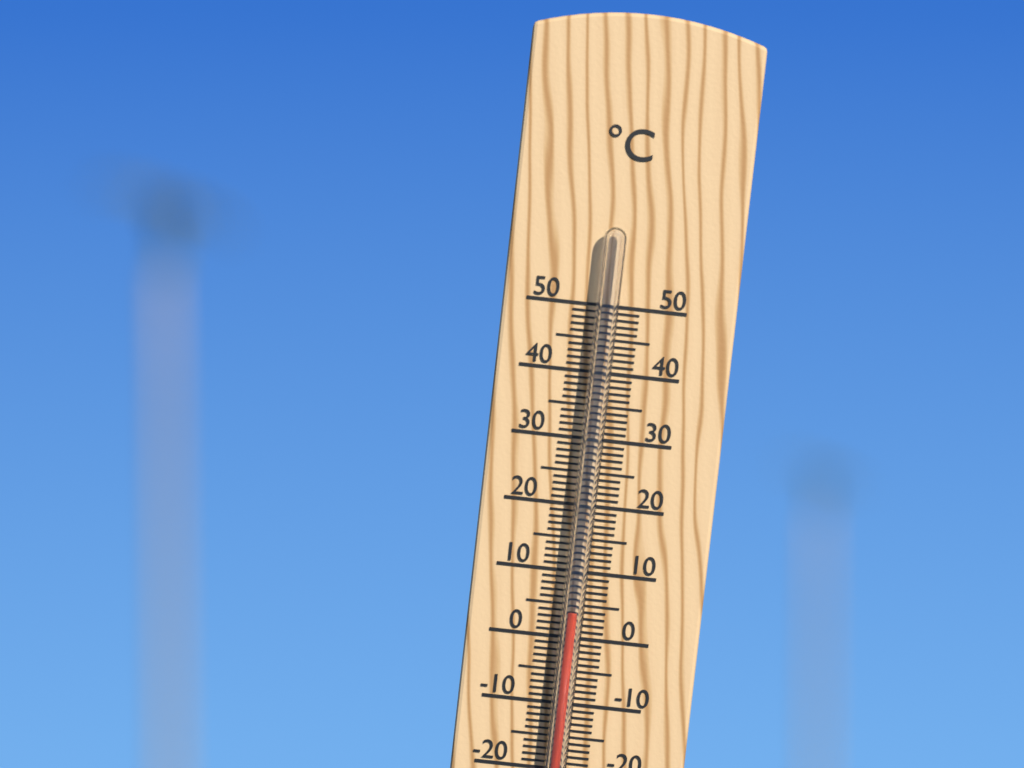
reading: 4 °C
